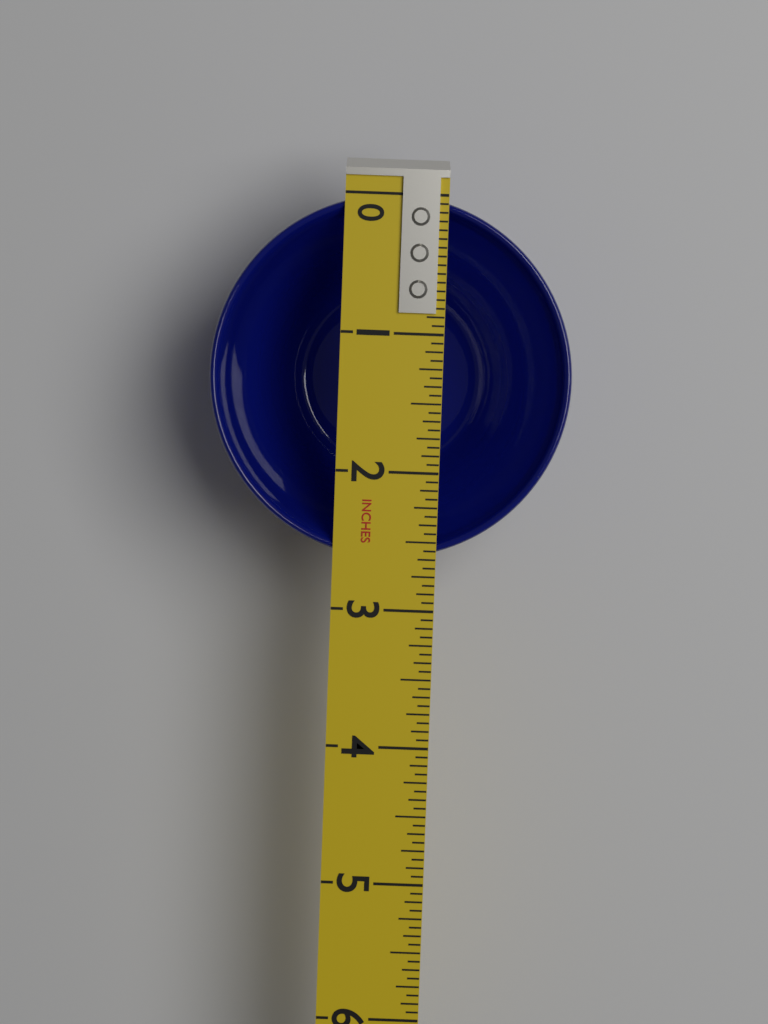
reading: 2.6250 in
